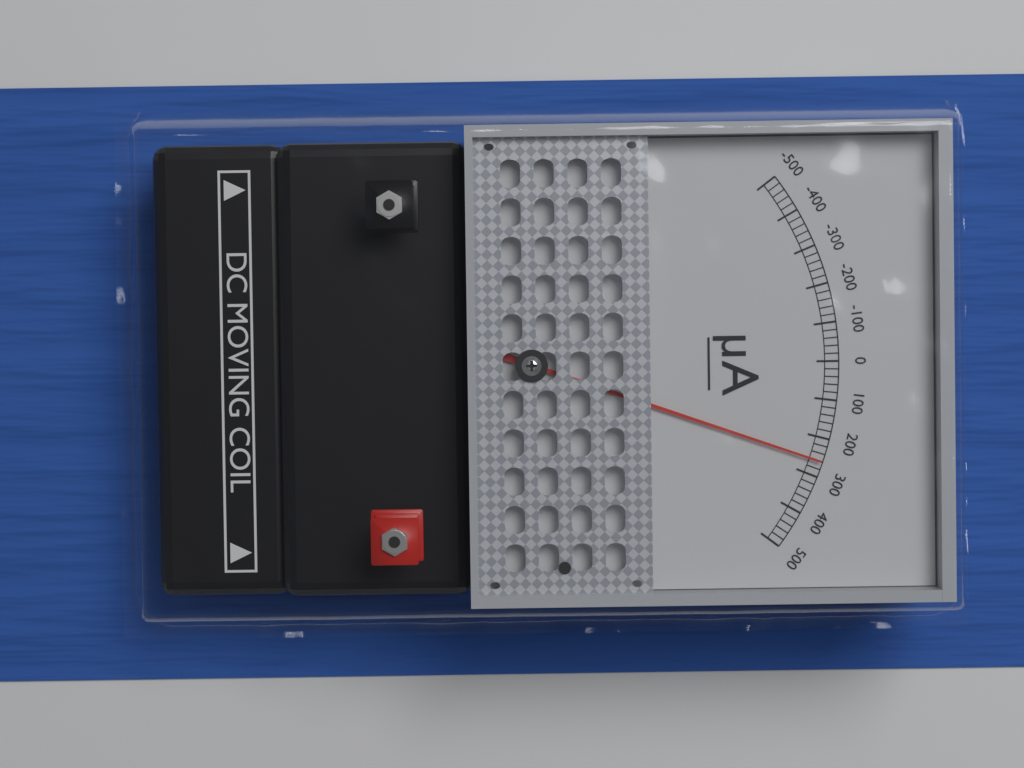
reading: 260 µA
